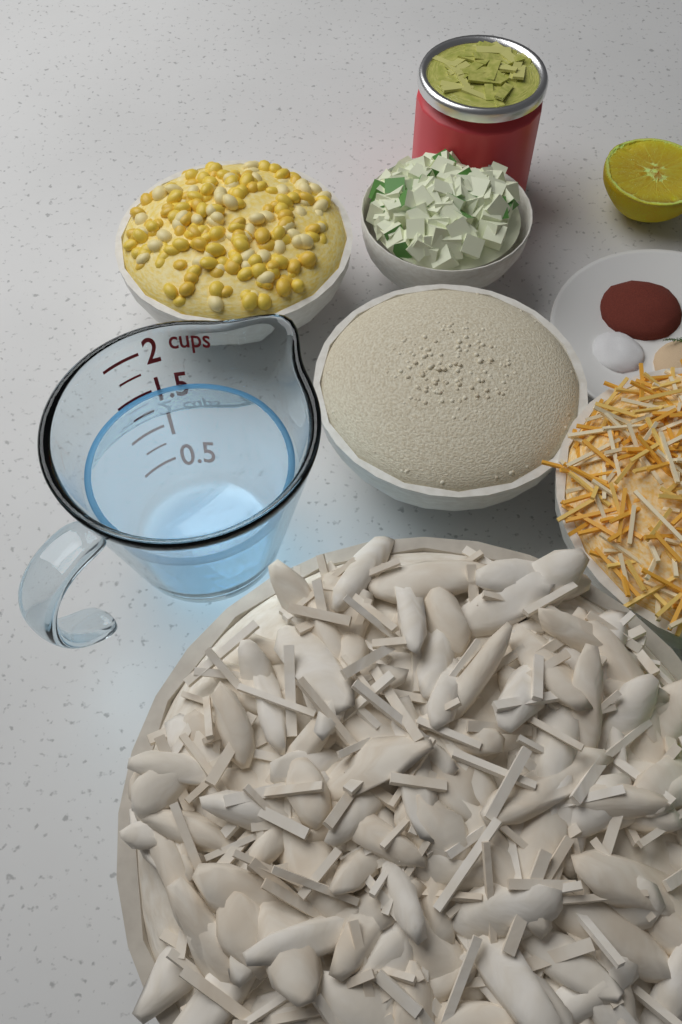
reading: 1.50 cups
